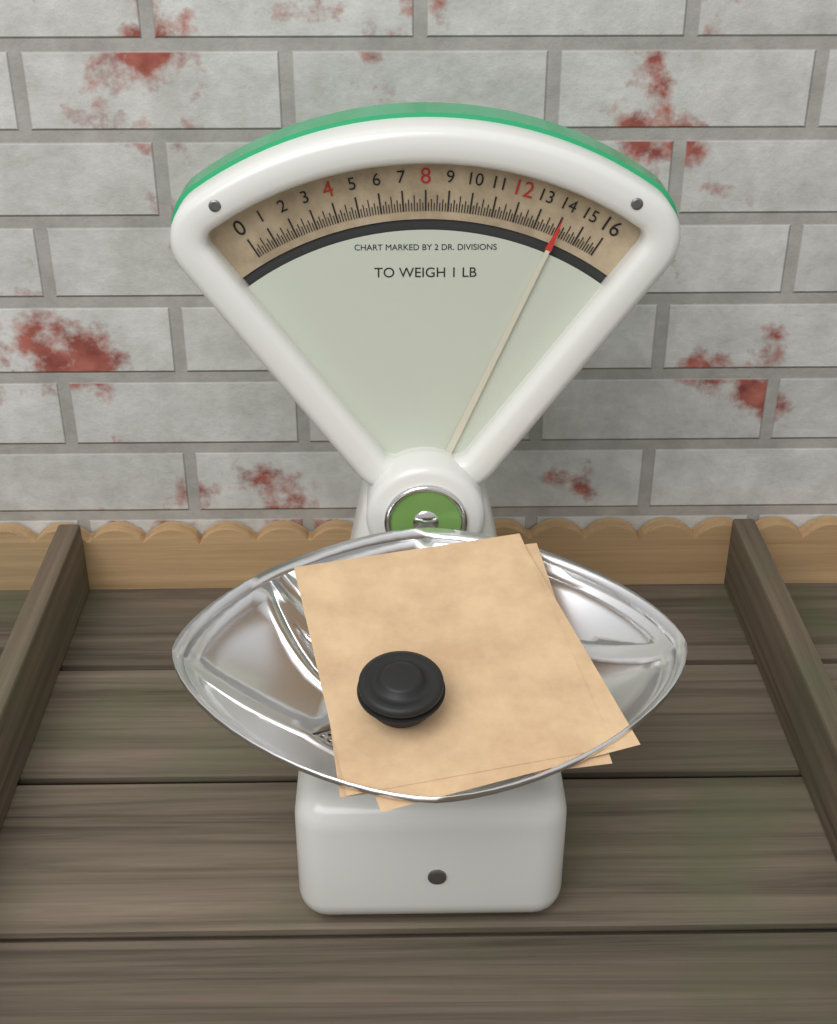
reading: 14.000 oz
